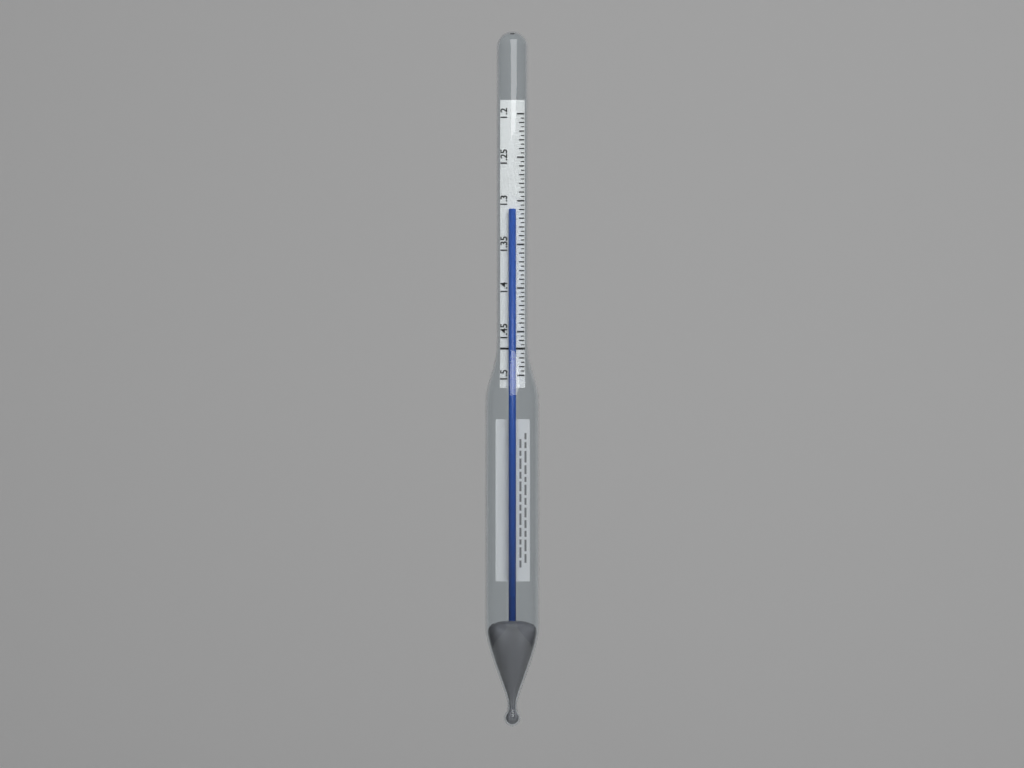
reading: 1.310 (no unit)
